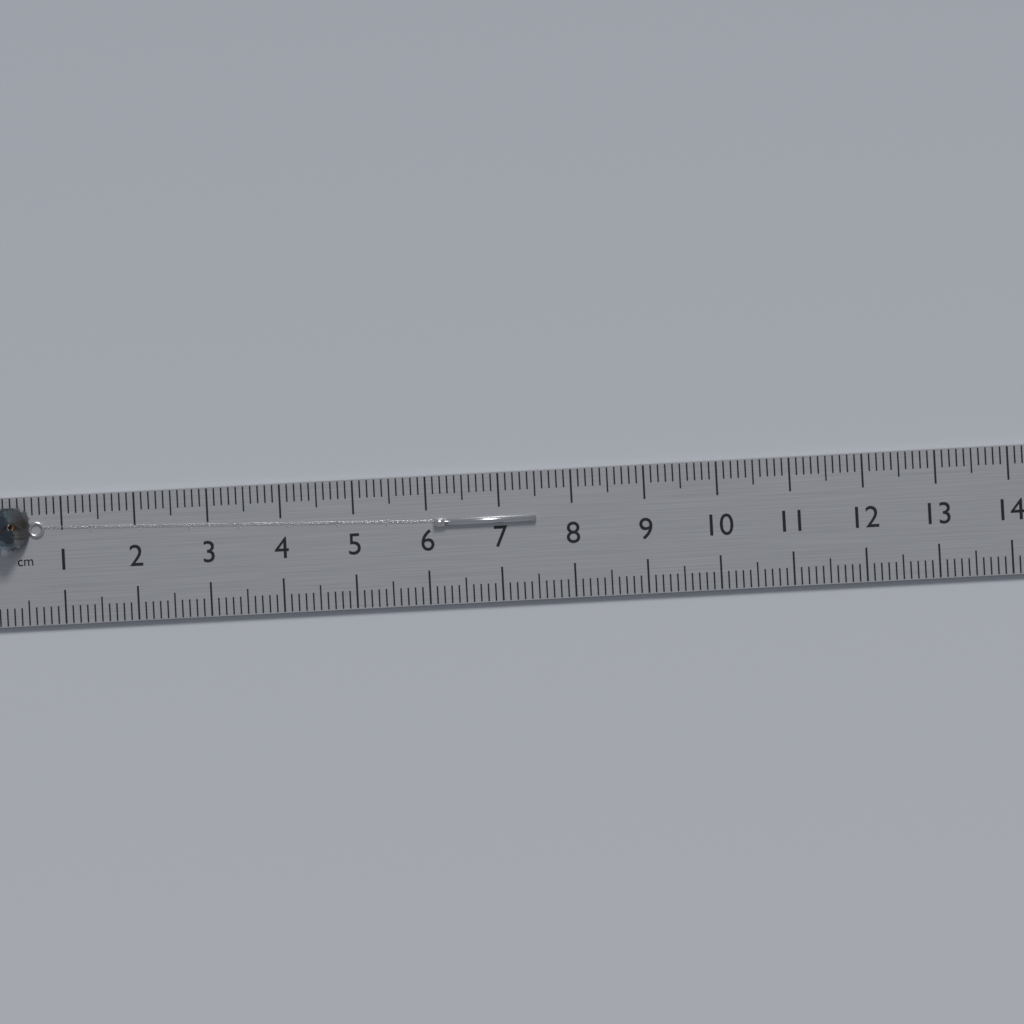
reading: 7.5 cm
